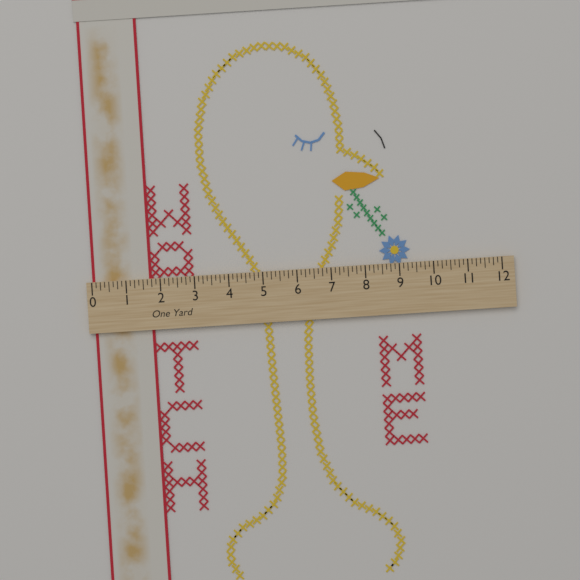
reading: 1.750 in
